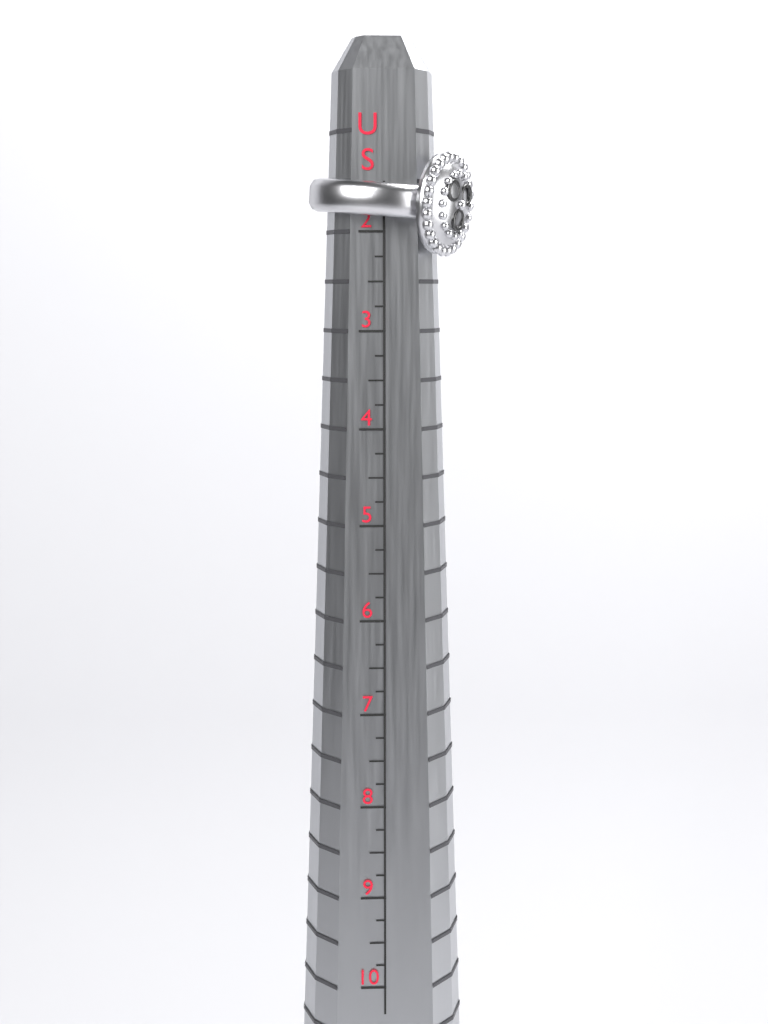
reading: 2.25 US
